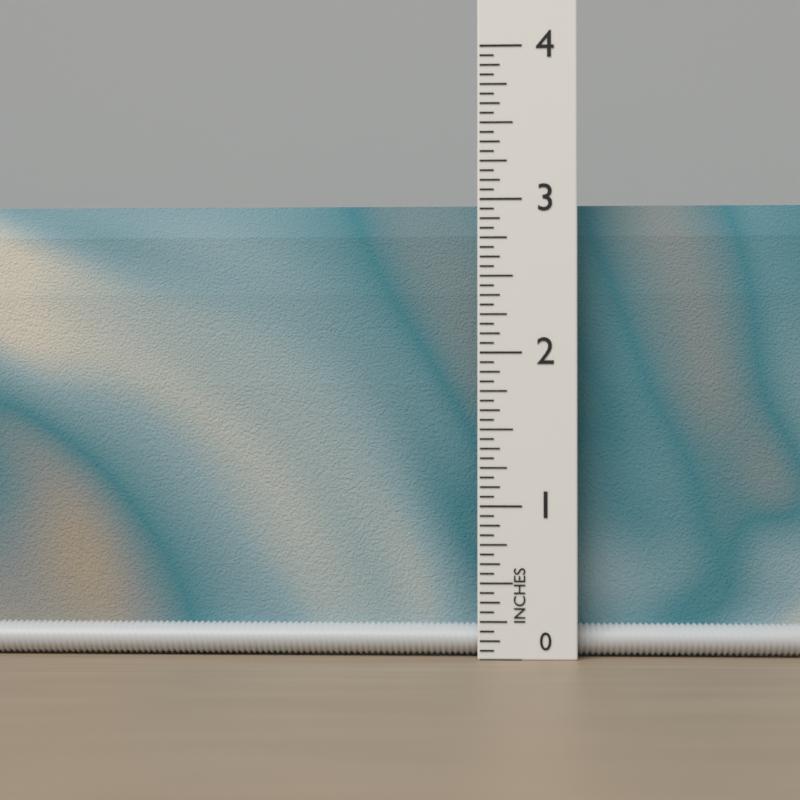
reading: 3.0000 in
